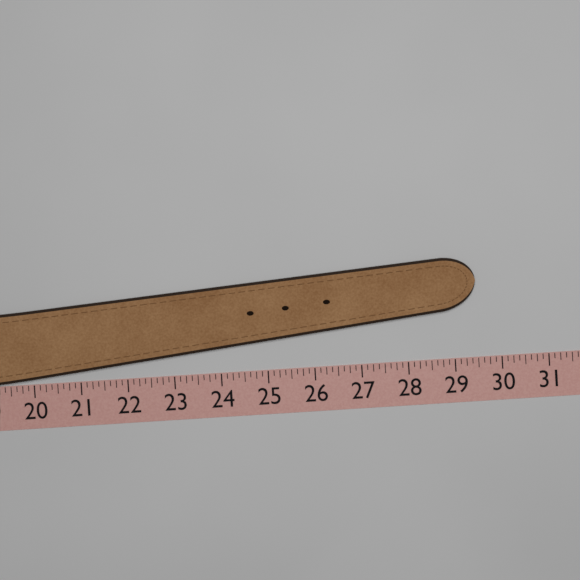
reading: 29.500 (no unit)
